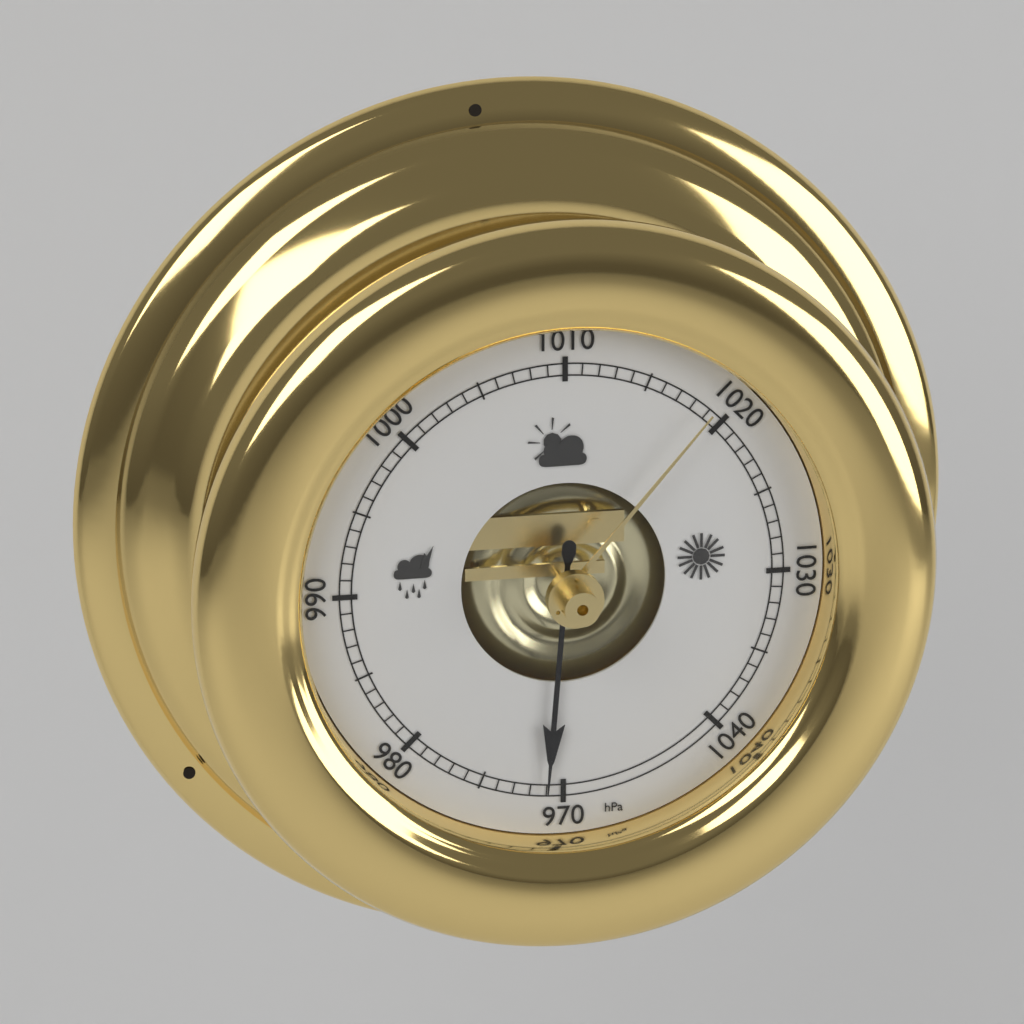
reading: 971 hPa
